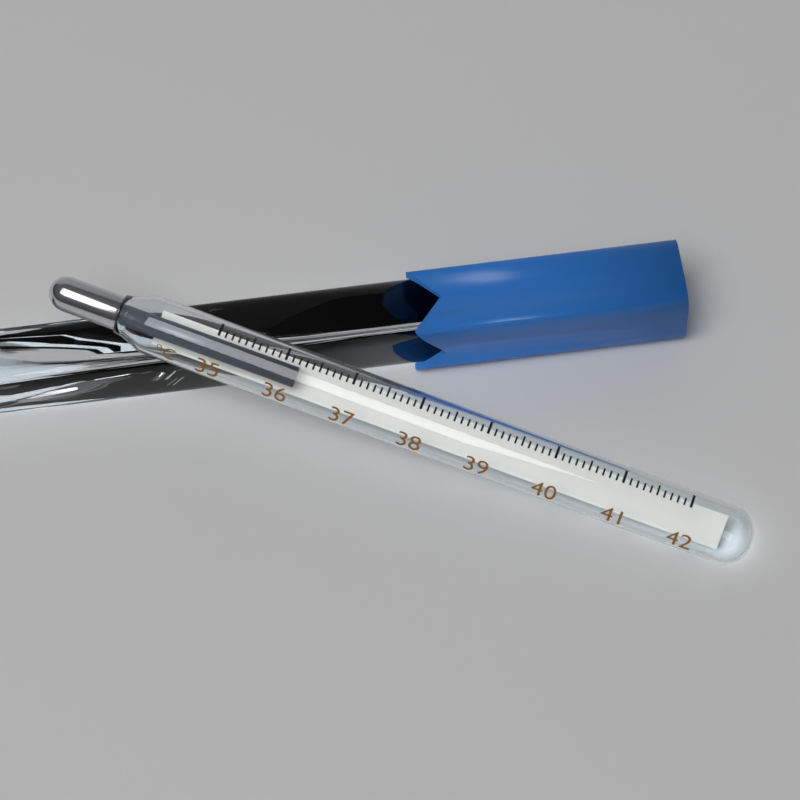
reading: 36.2 °C
